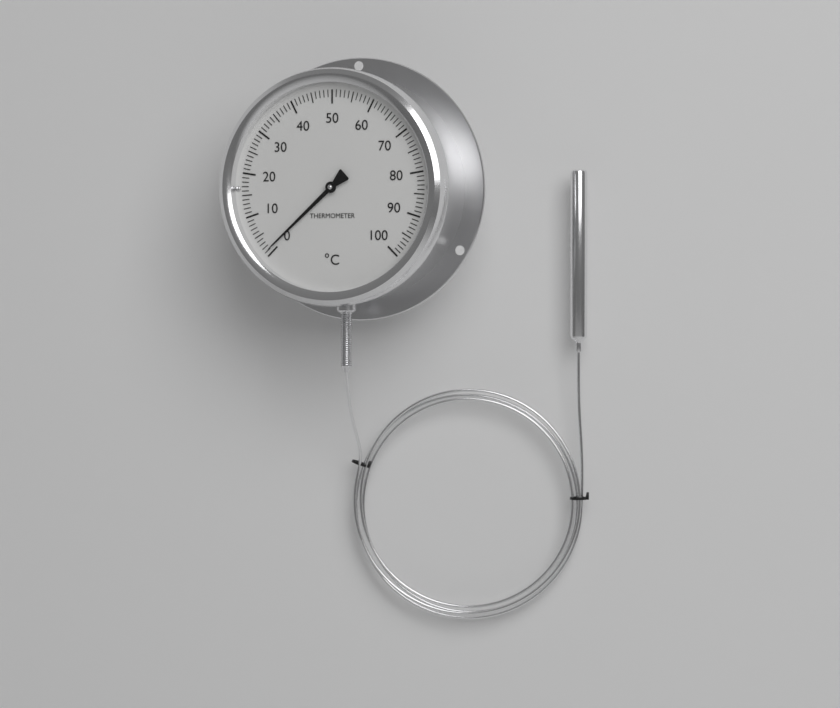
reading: 1 °C
